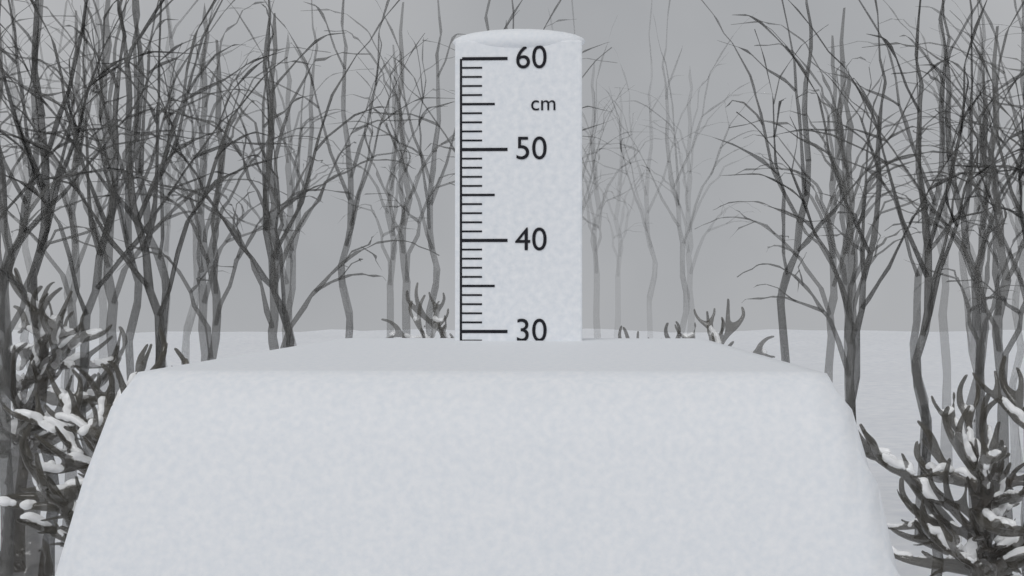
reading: 29 cm
